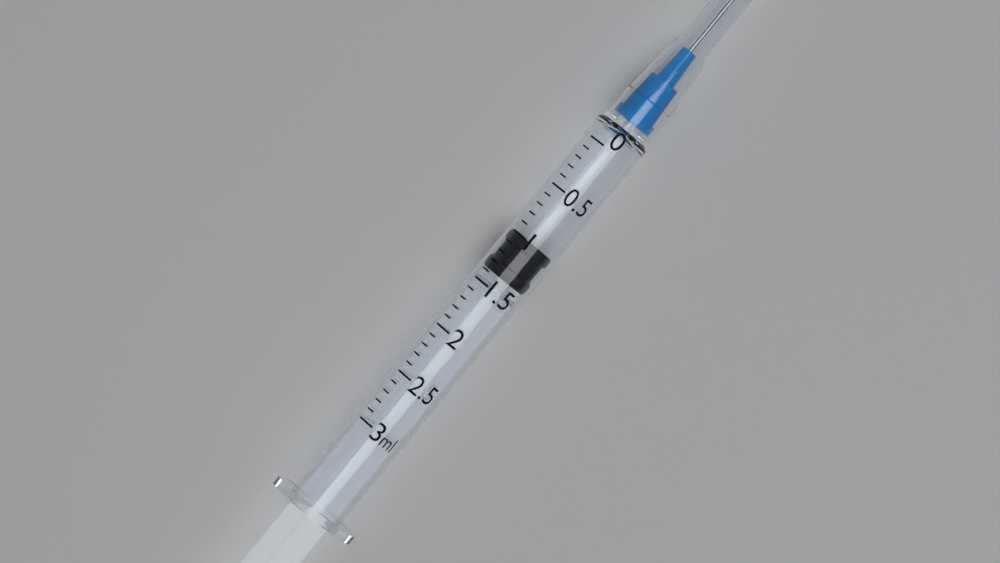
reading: 1.0 ml
